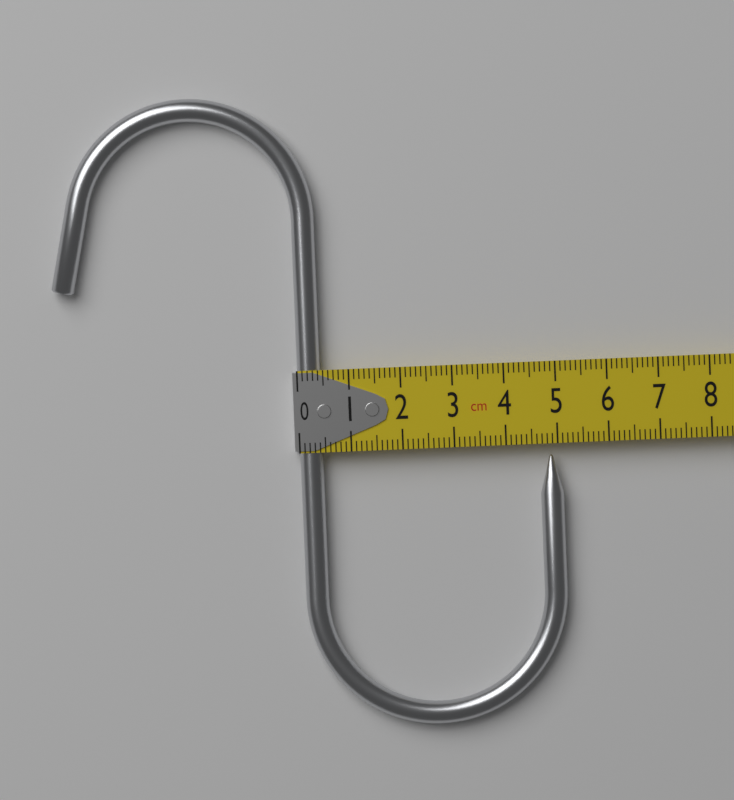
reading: 5.1 cm
